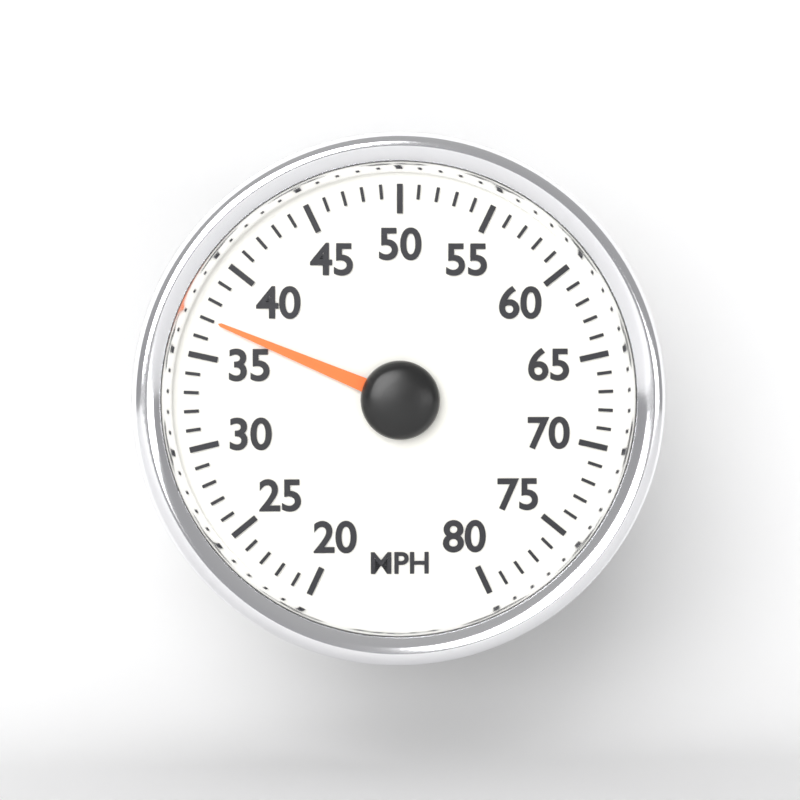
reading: 37 MPH
